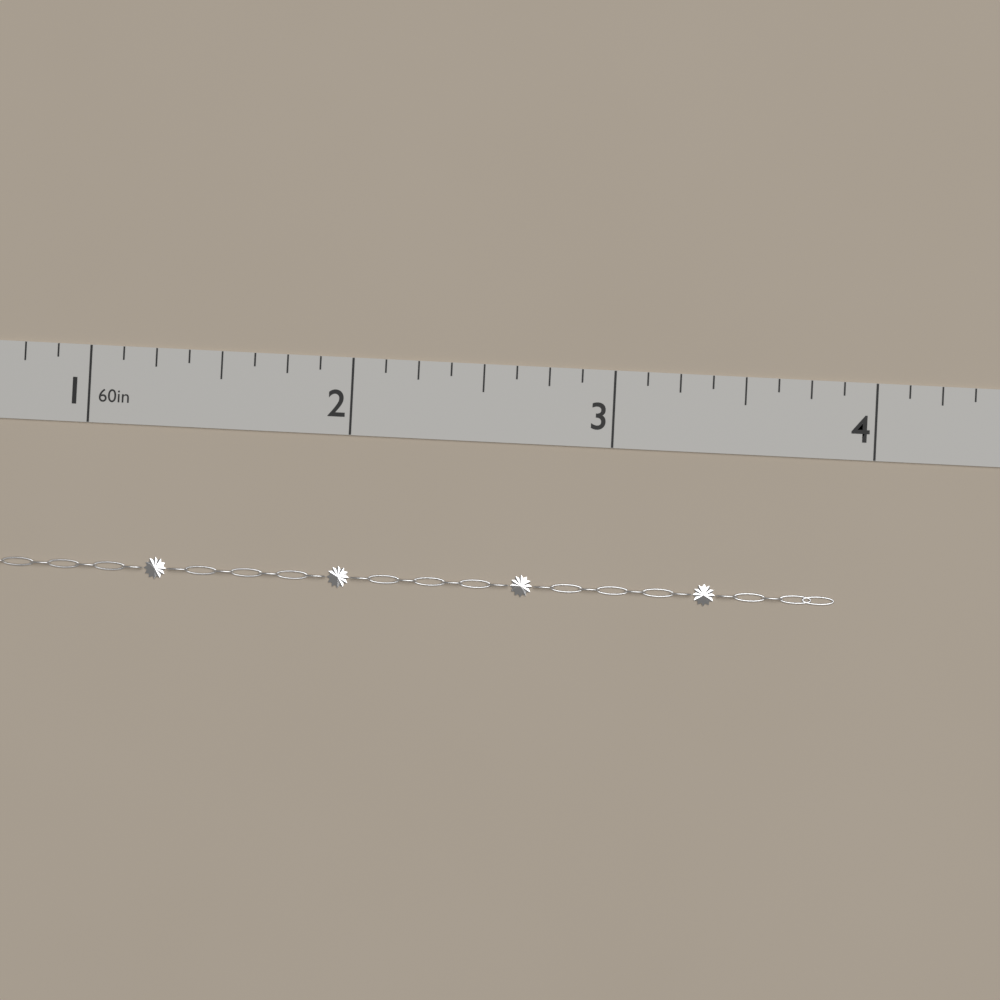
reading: 3.875 in
